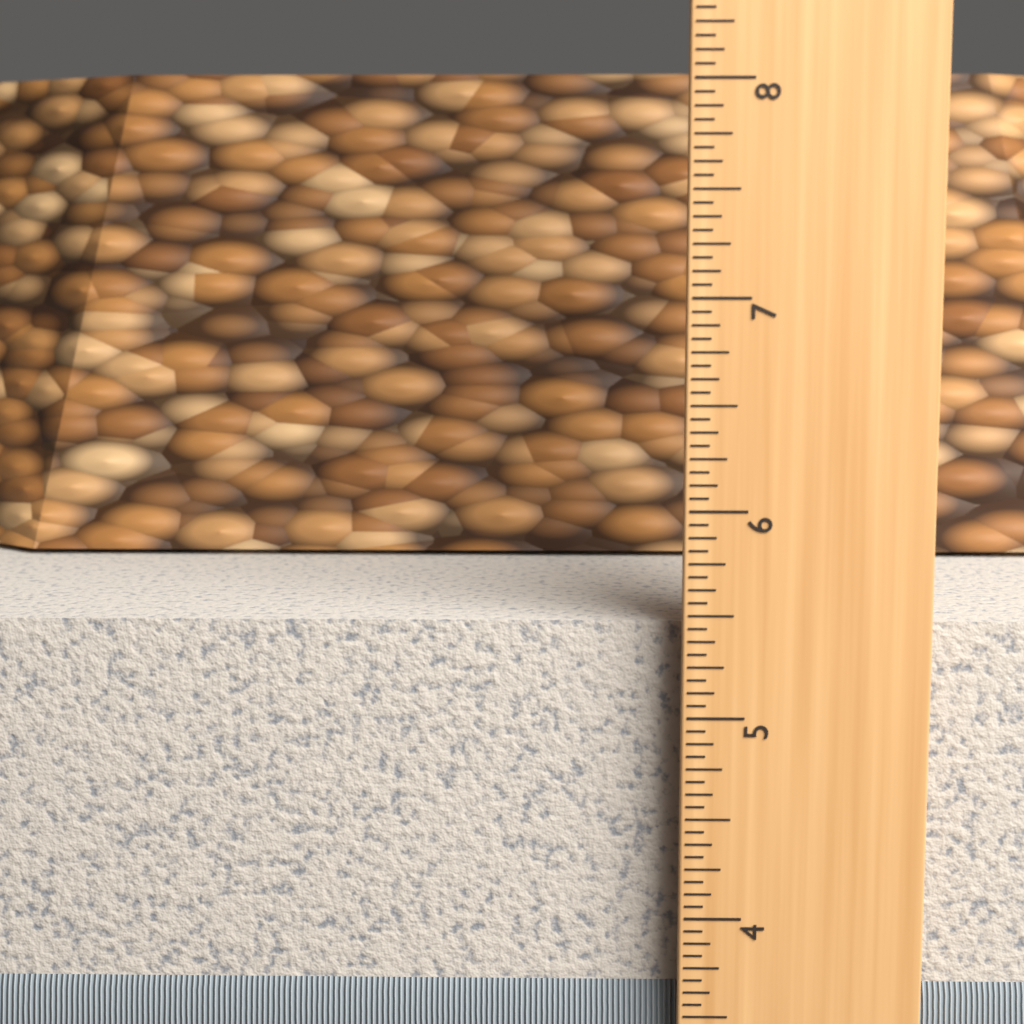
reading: 5.4375 in
